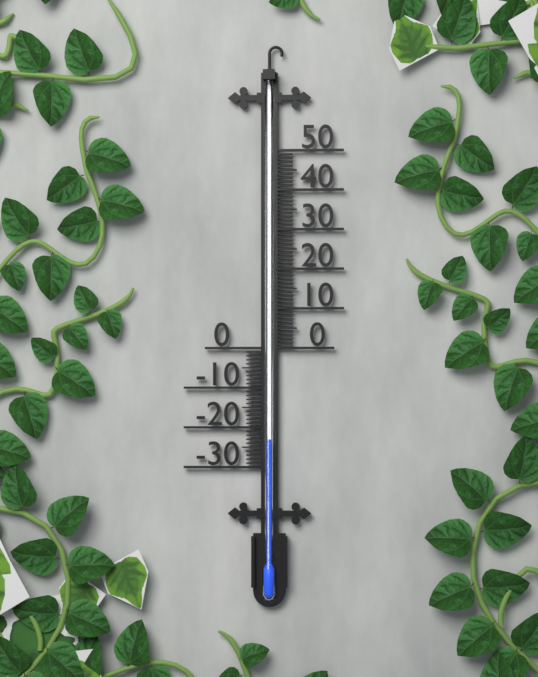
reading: -23 (no unit)
